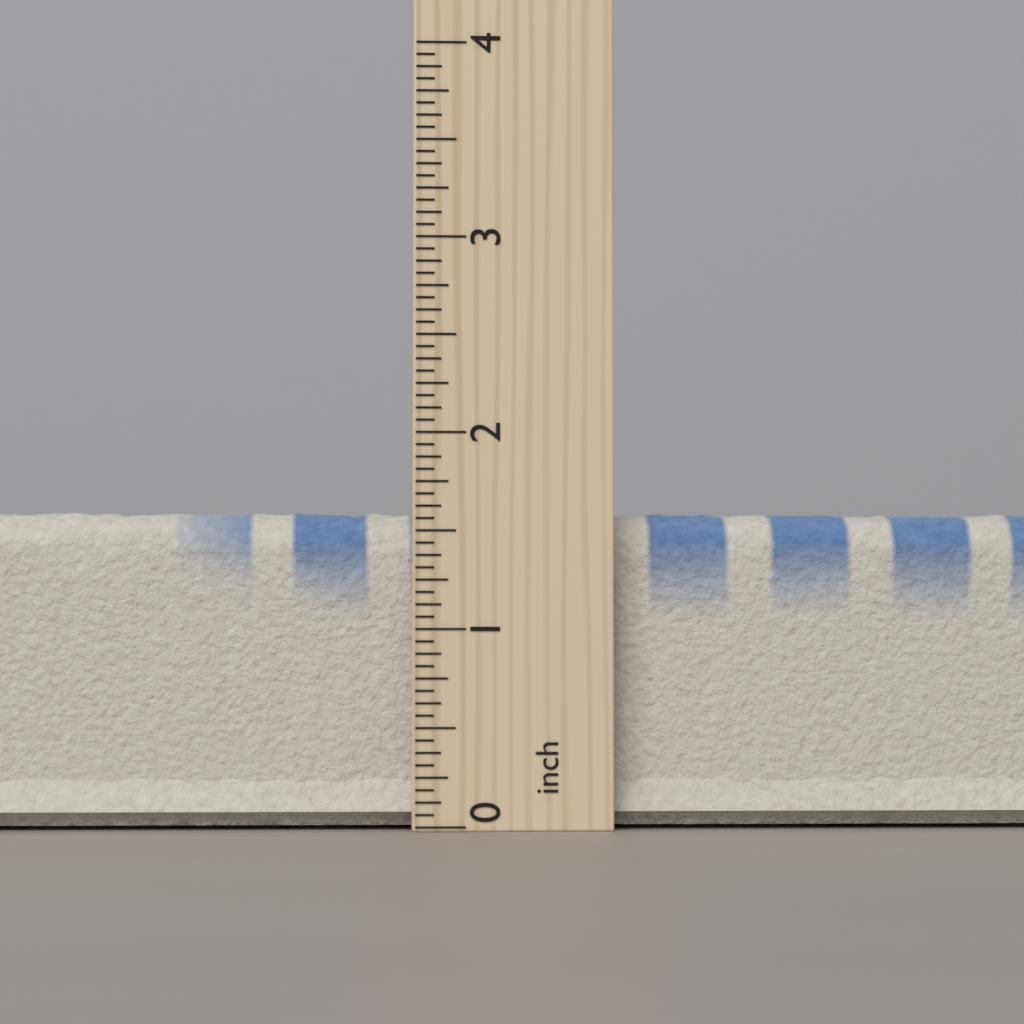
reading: 1.6875 inch
